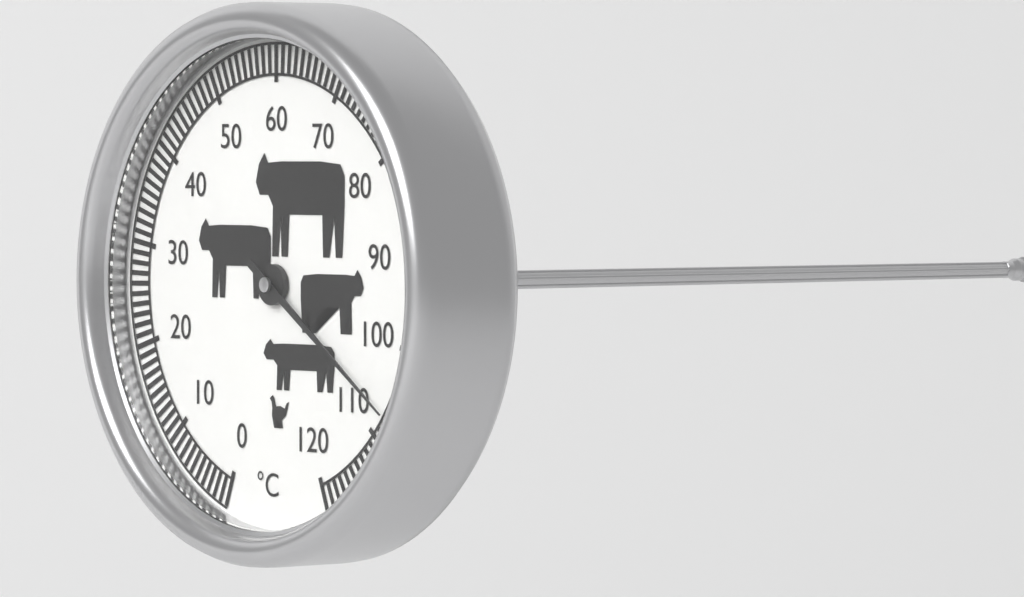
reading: 107 °C
